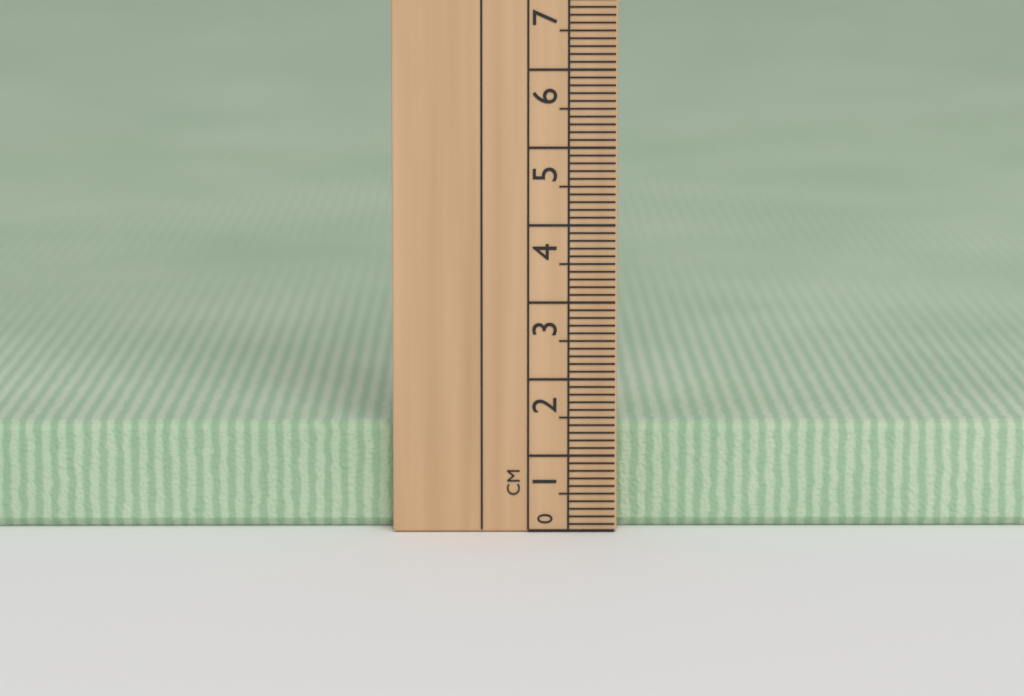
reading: 1.4 cm
